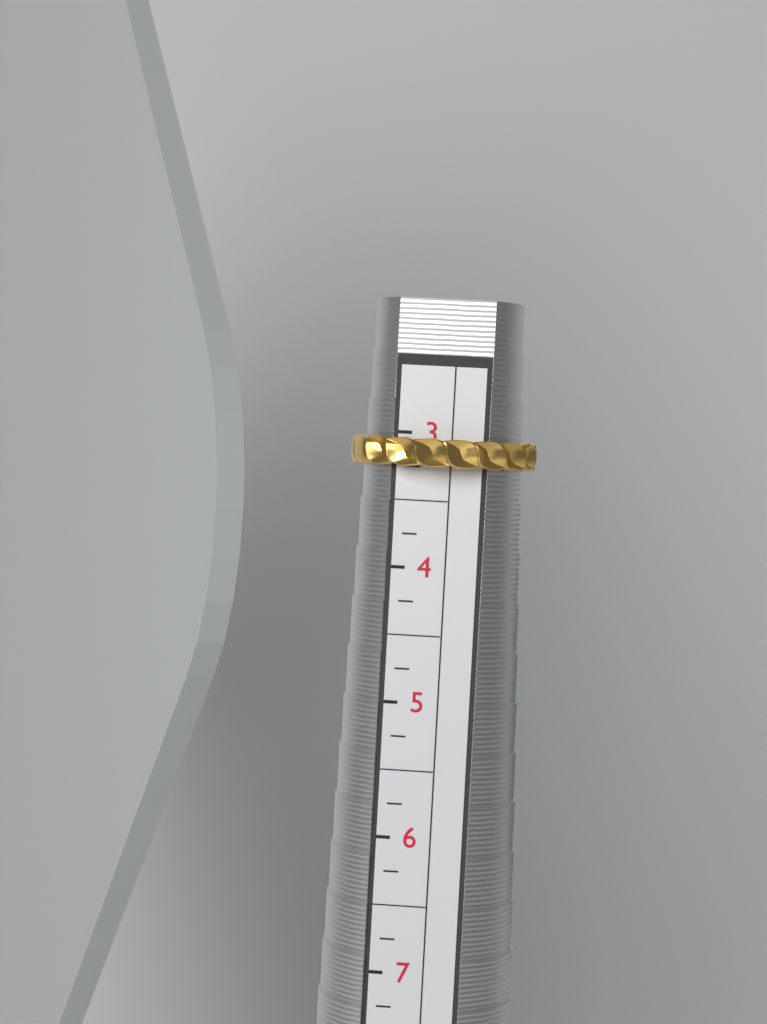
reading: 3.25 (no unit)
